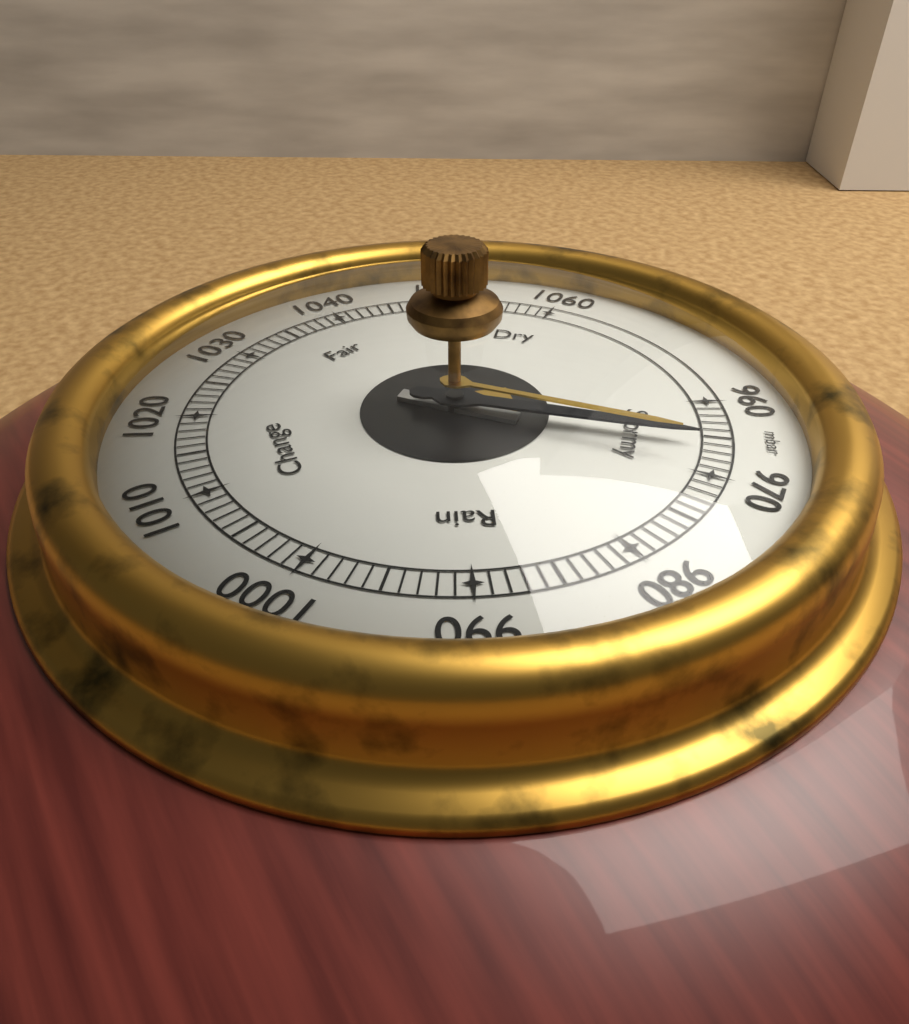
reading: 966 mbar
